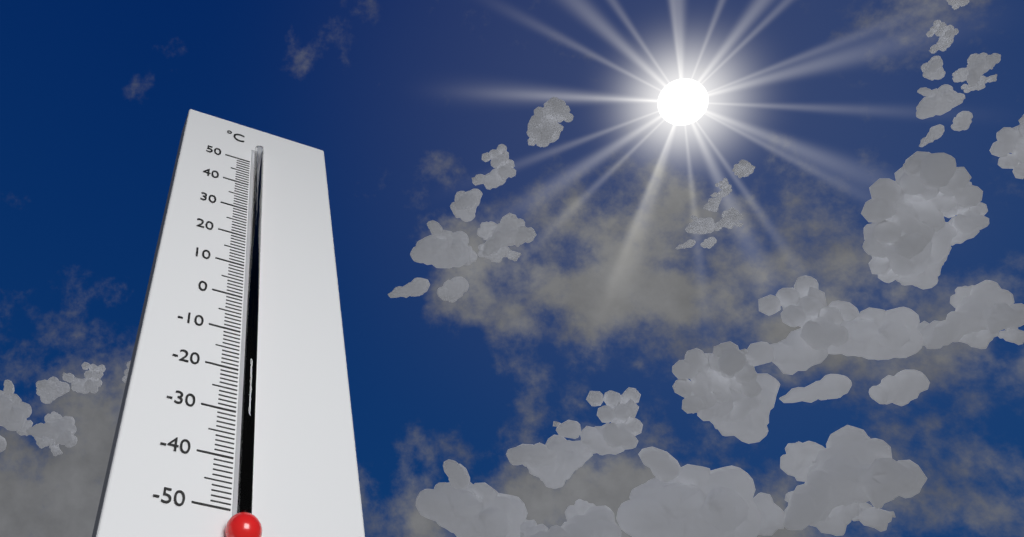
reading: 49 °C
